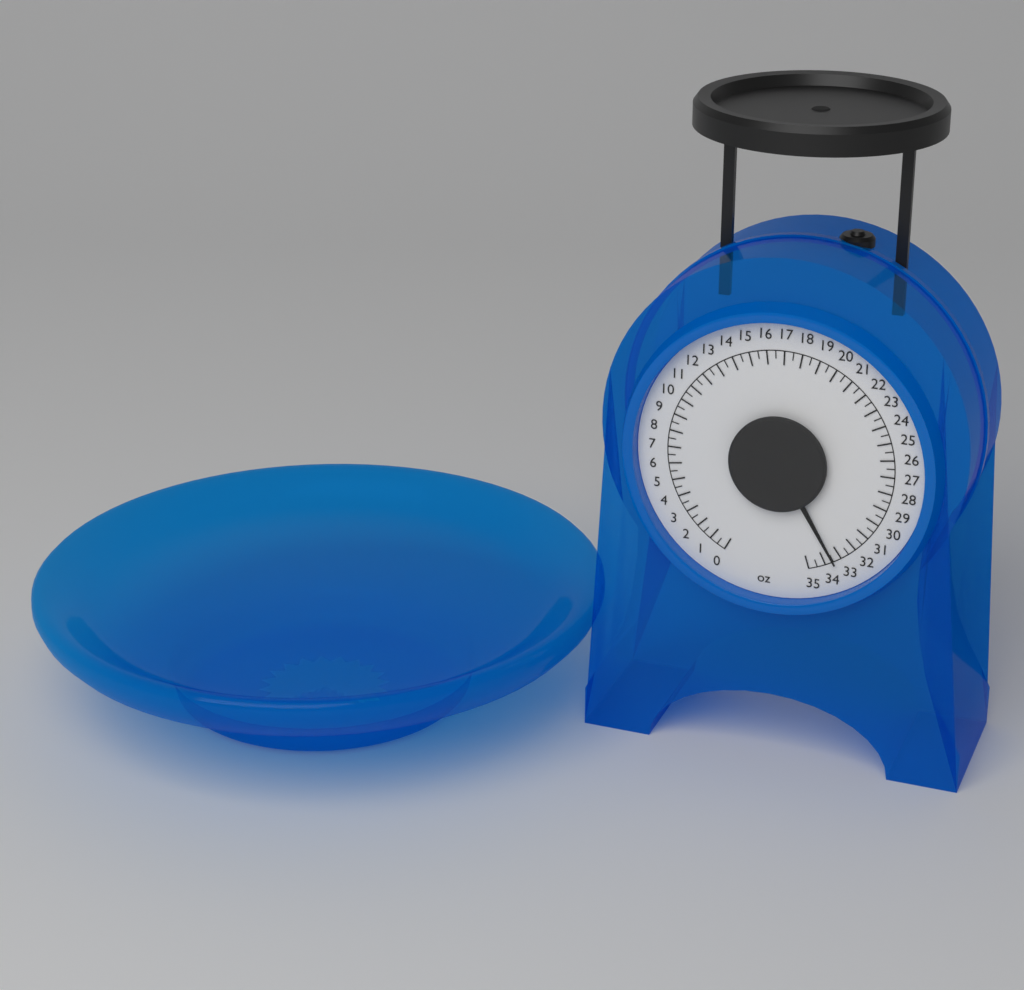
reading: 33.5 oz
